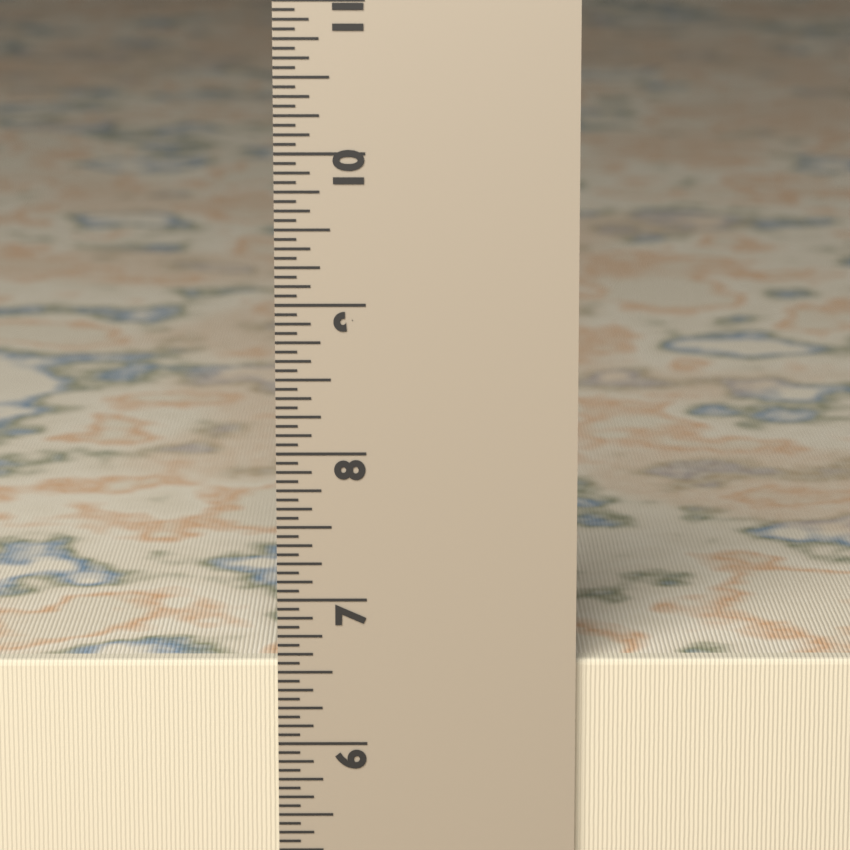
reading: 6.5625 in
